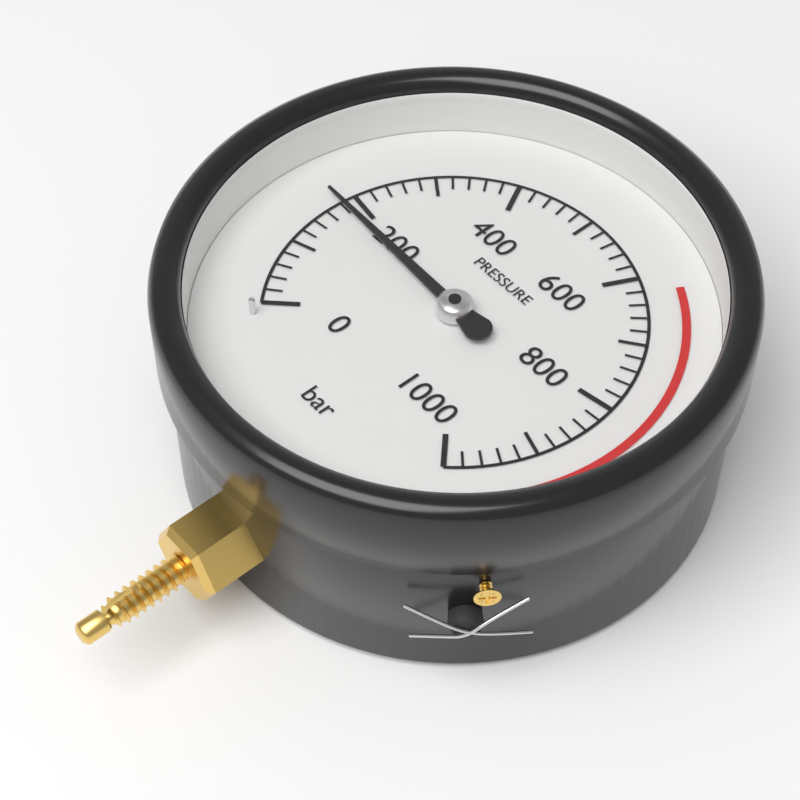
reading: 180 bar
